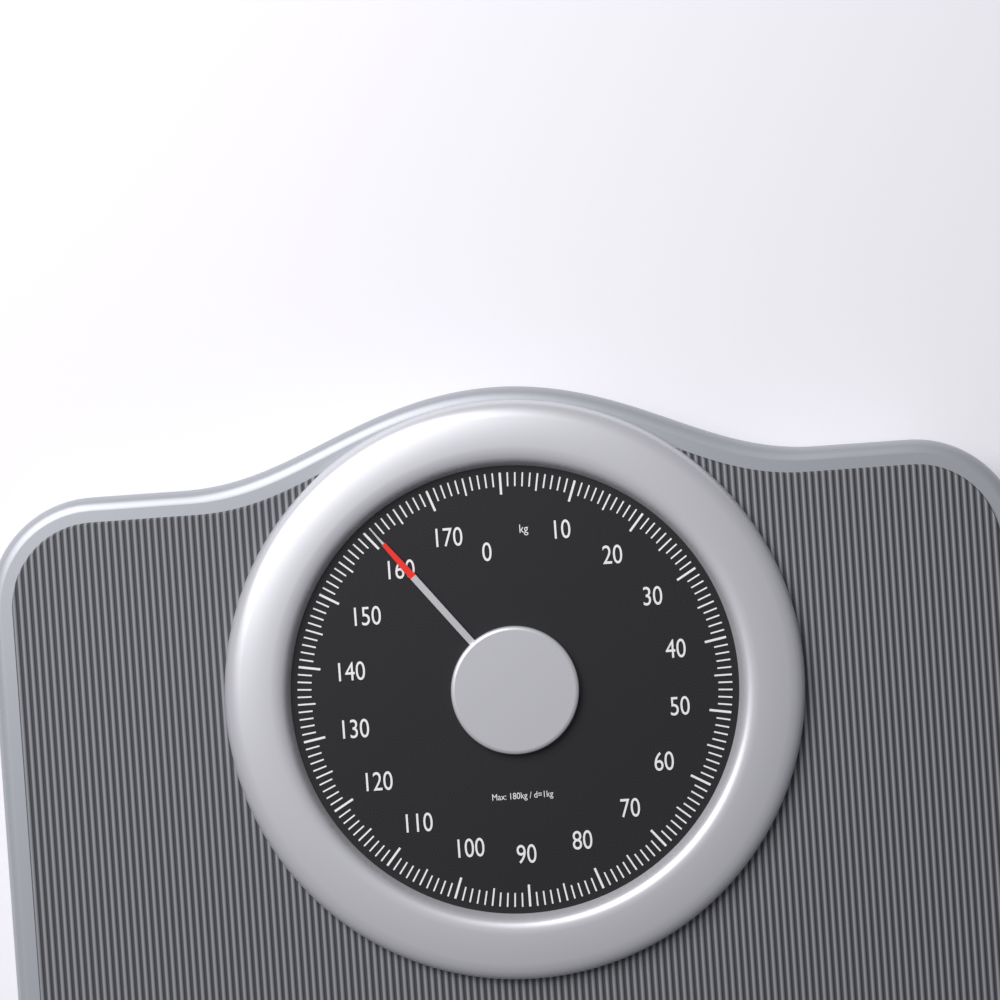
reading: 161 kg
